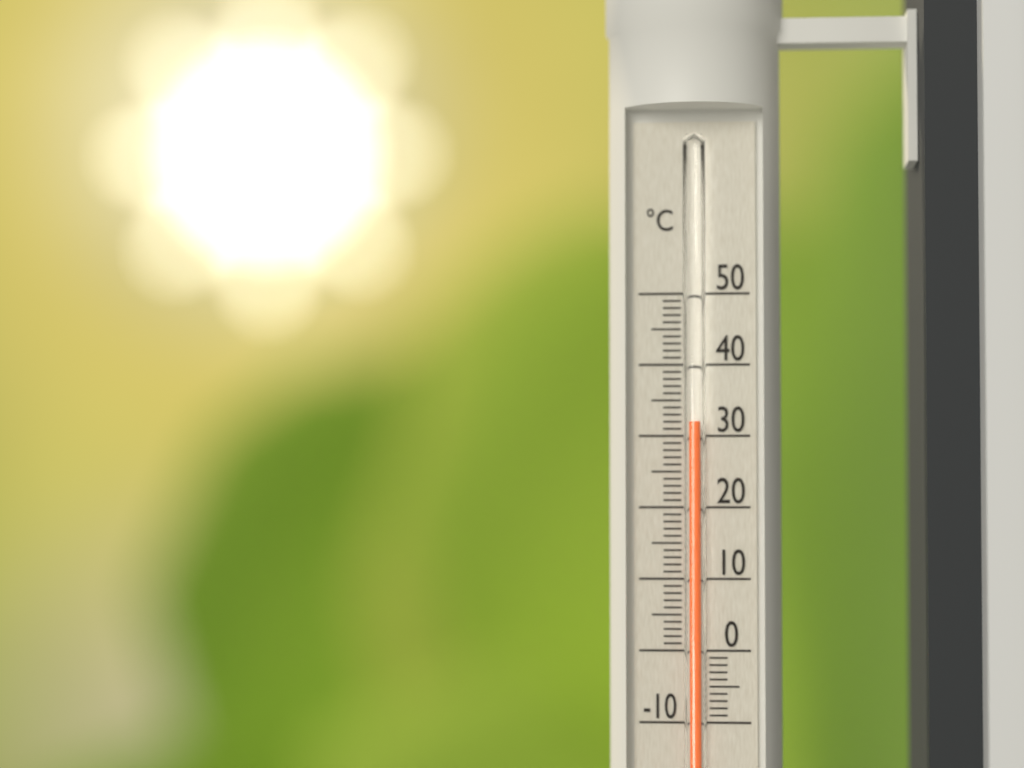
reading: 32 °C
